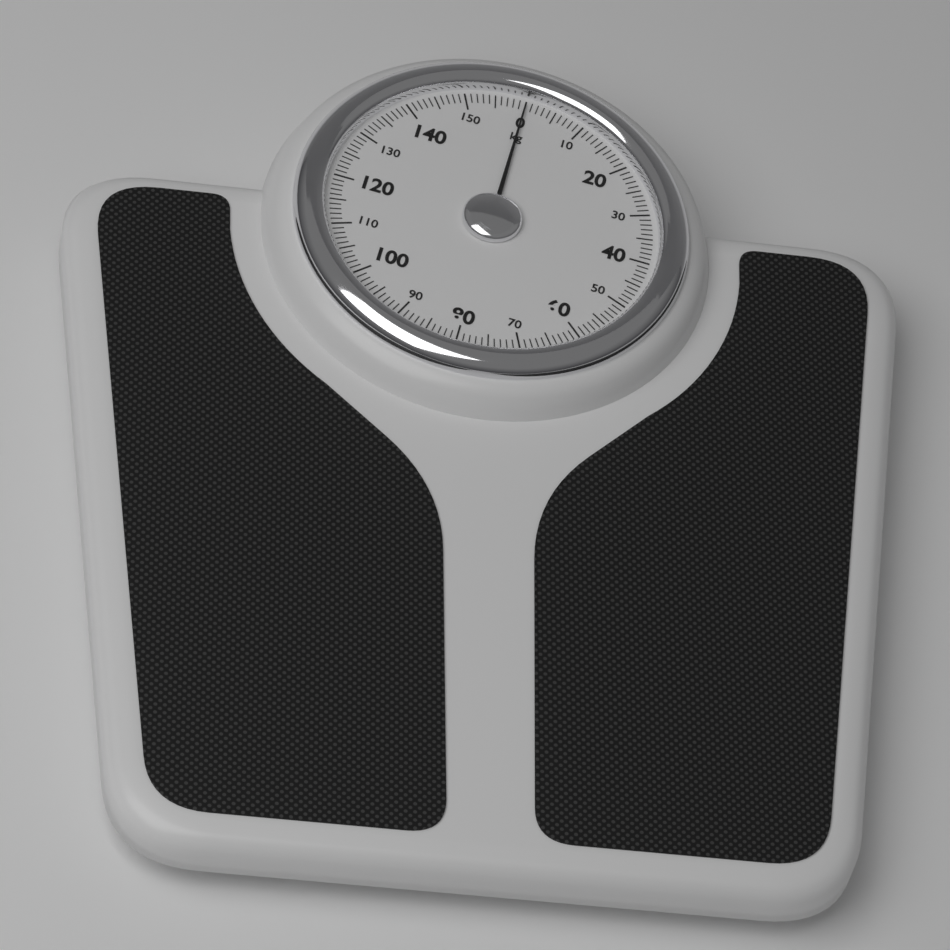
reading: 0 kg
